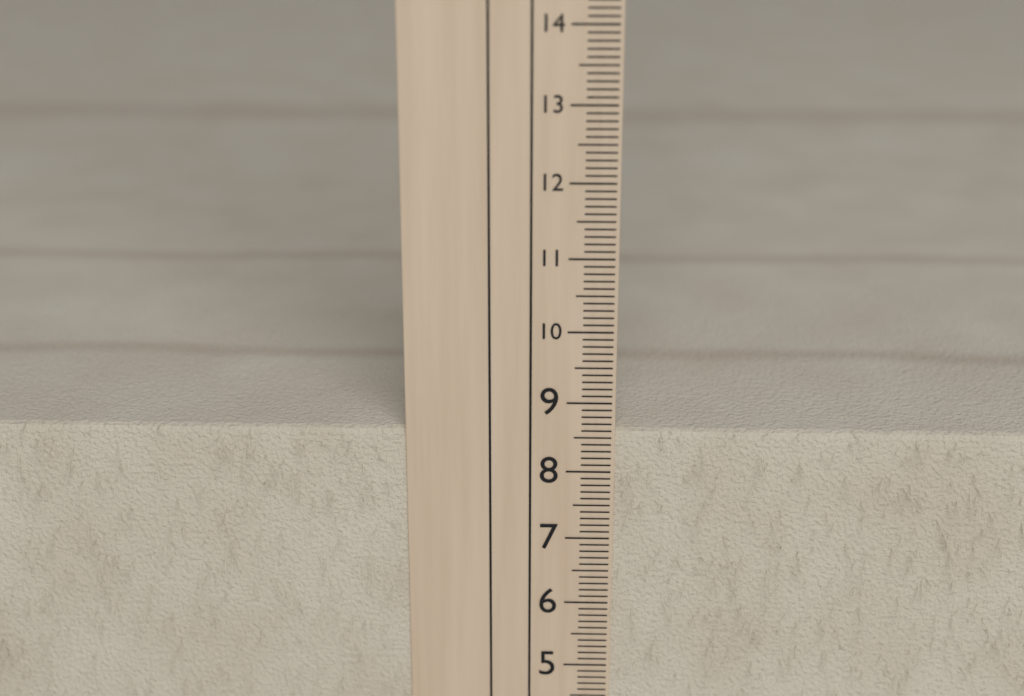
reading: 8.6 cm
